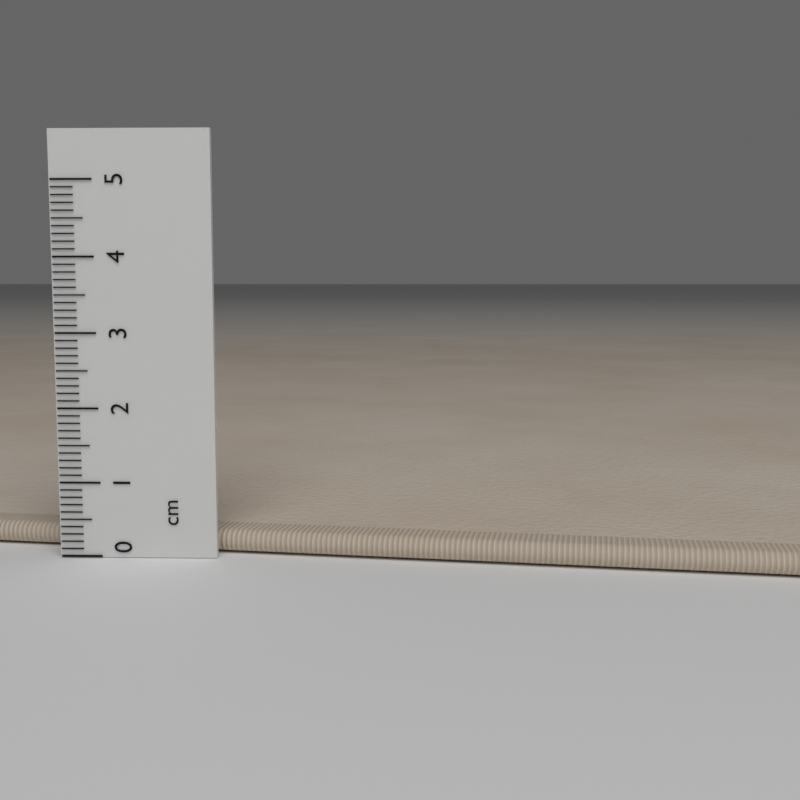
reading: 0.3 cm
